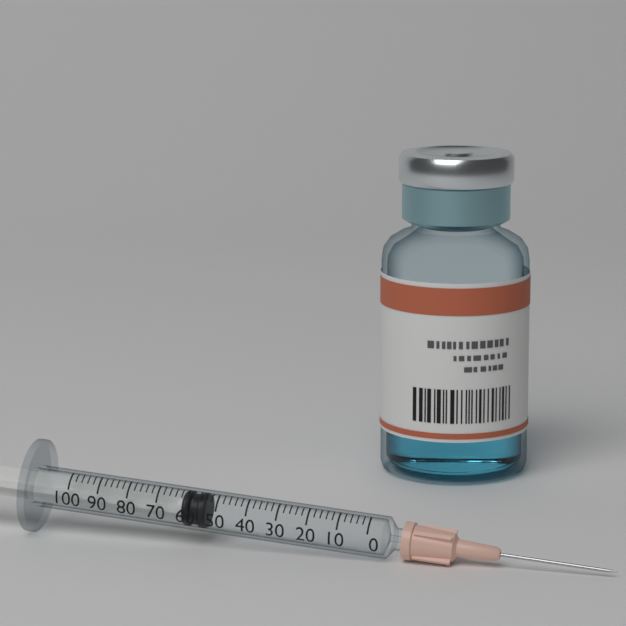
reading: 54 (no unit)
